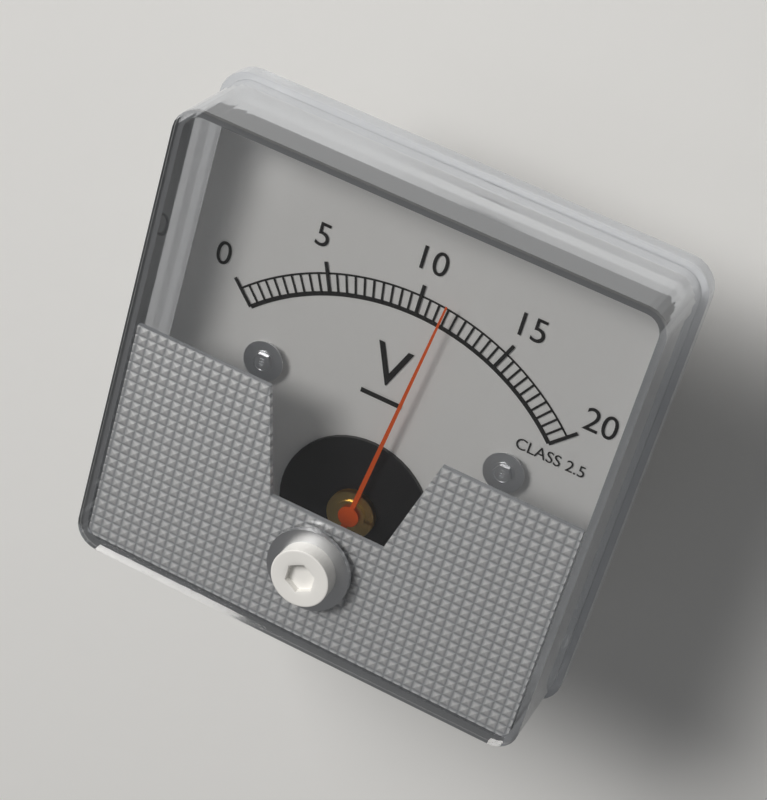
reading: 11.5 V
